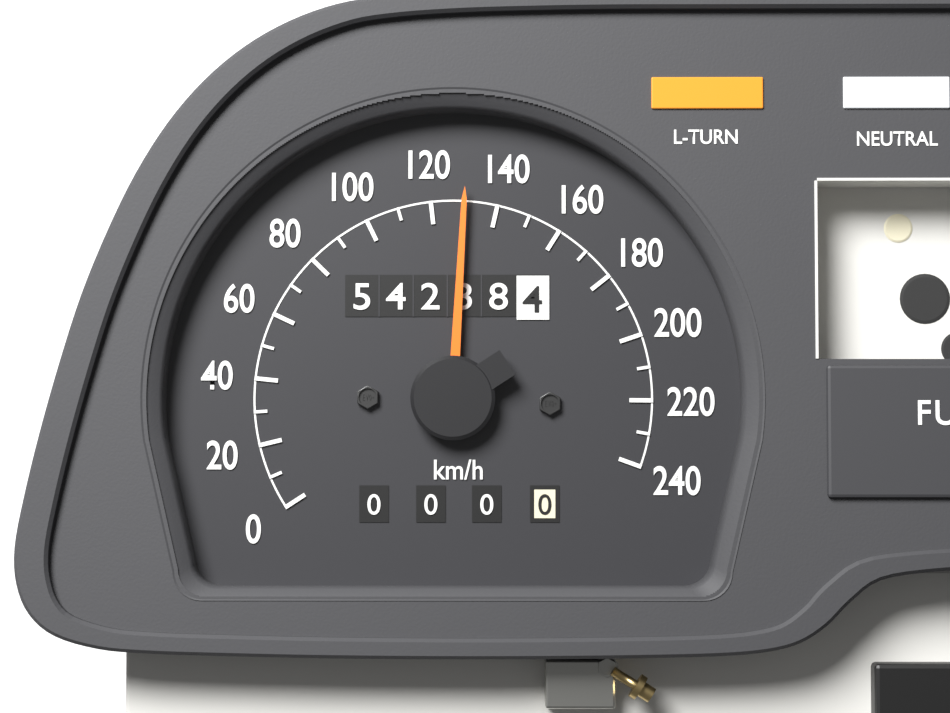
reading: 130 km/h
